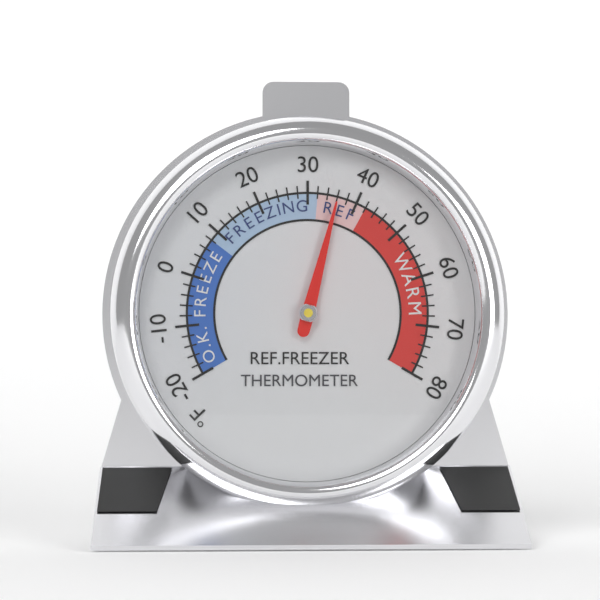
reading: 36 °F
